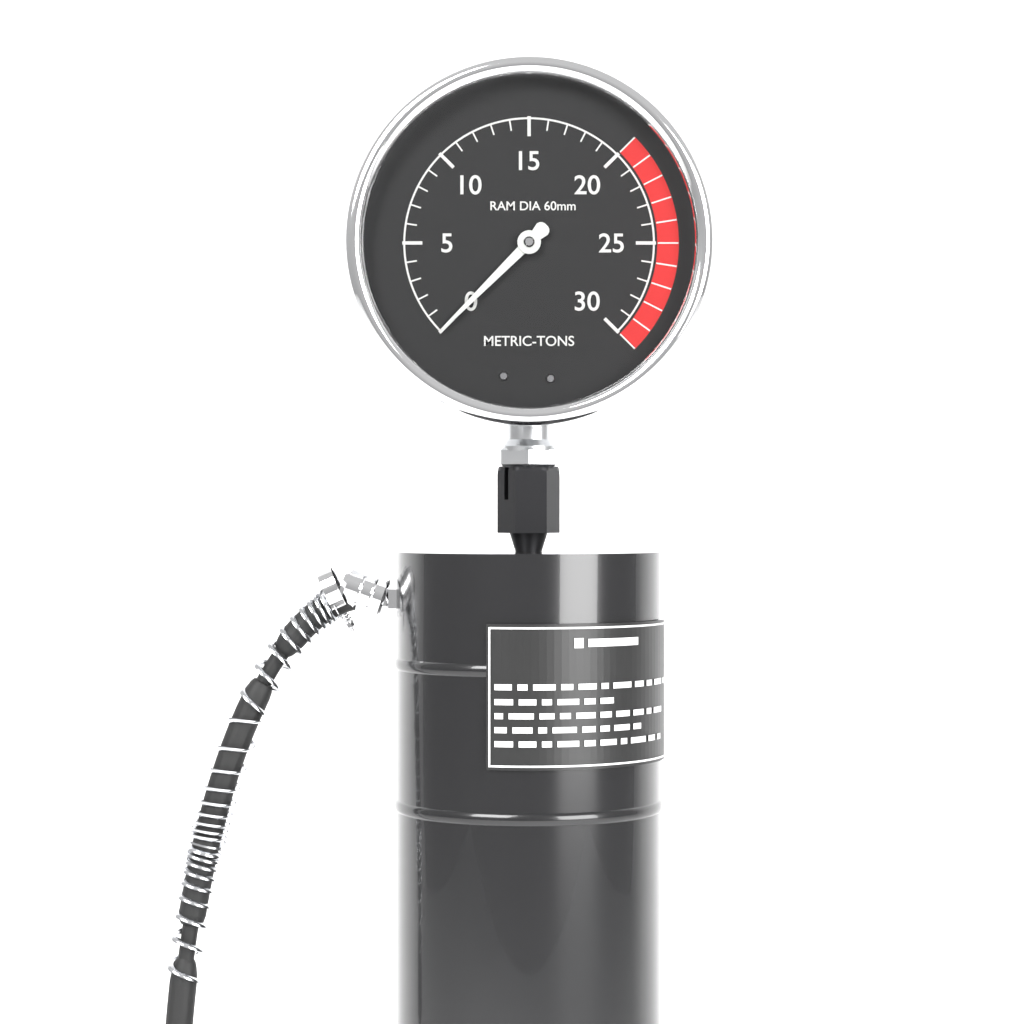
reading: 0 metric tons
